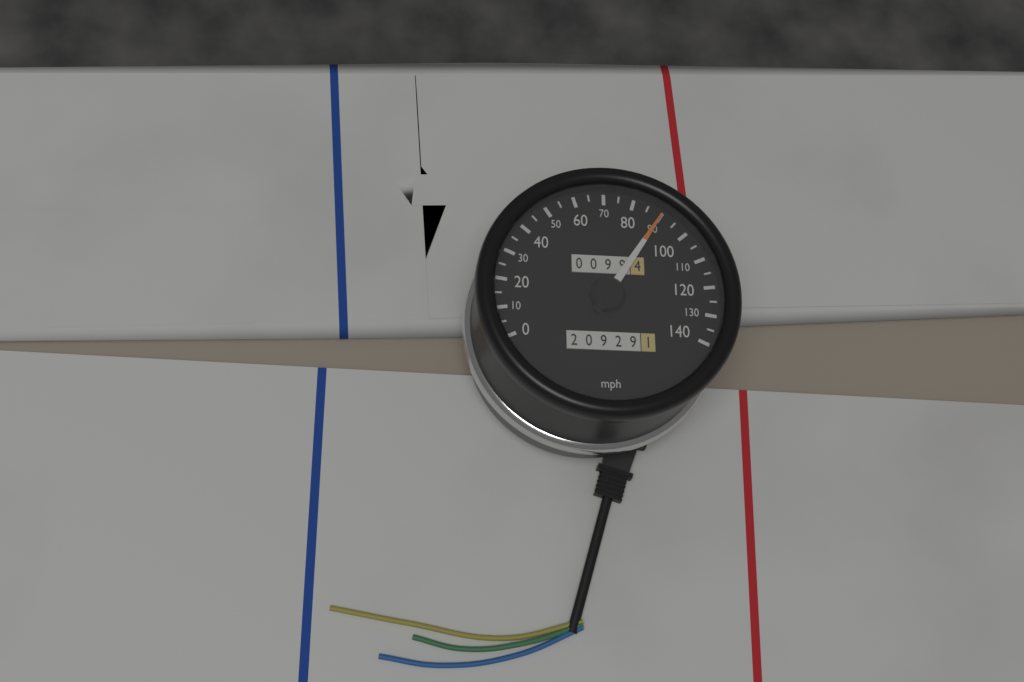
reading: 90 mph
